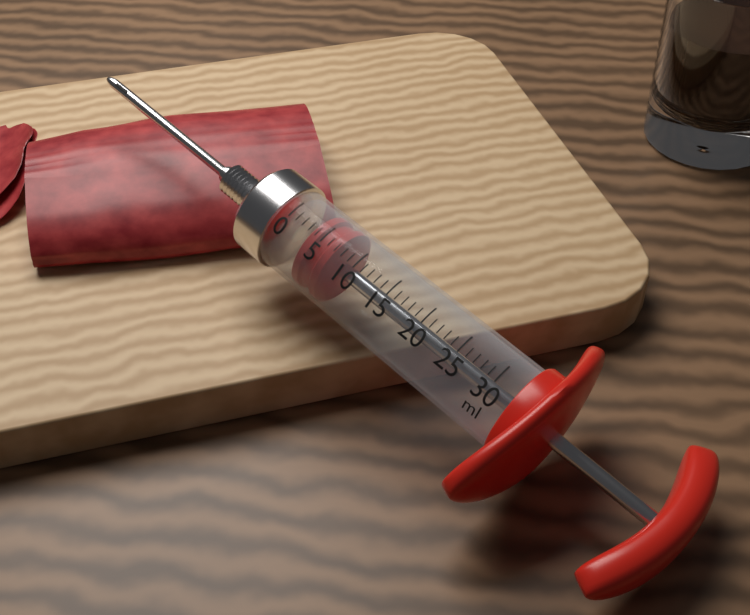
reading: 3 ml
